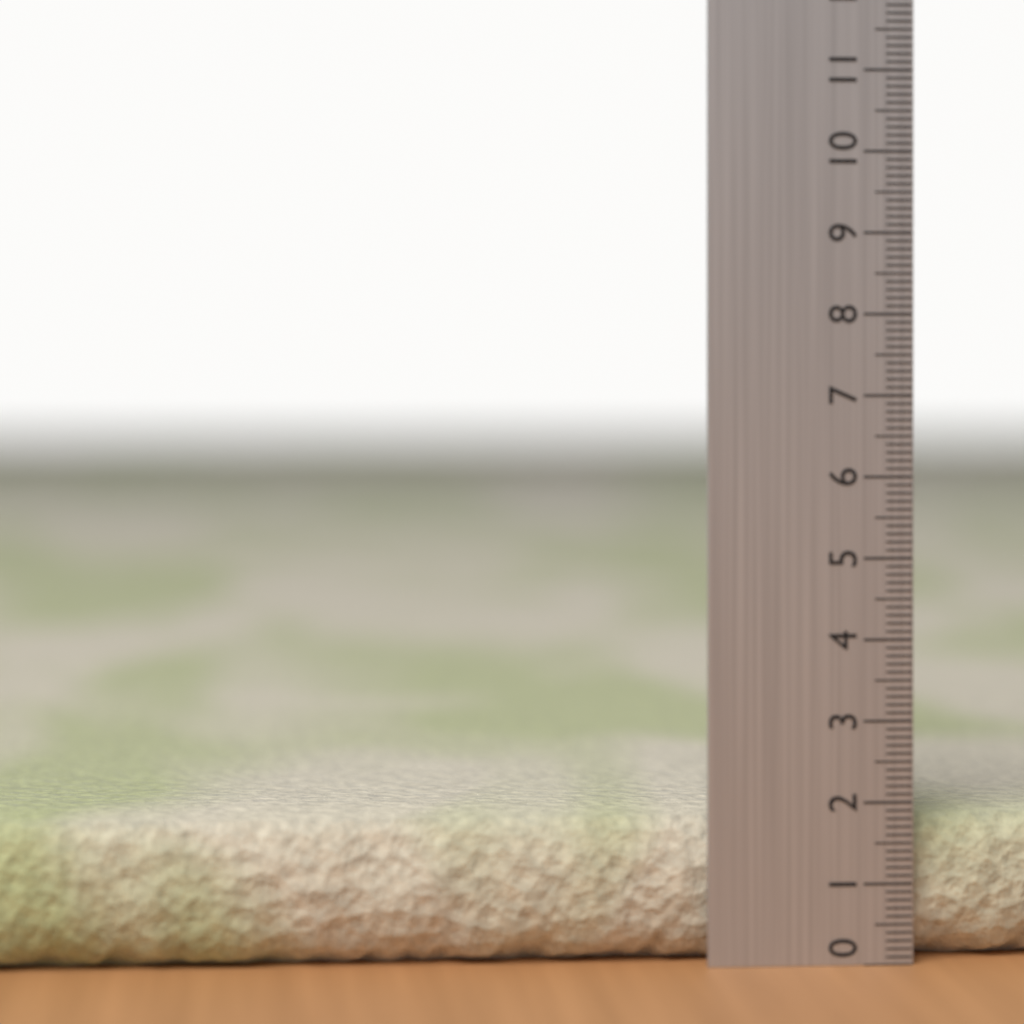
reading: 1.8 (no unit)
